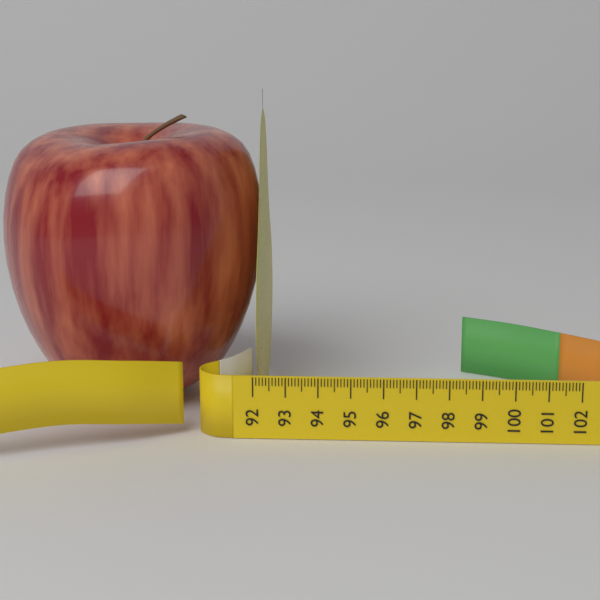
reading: 92.1 (no unit)
